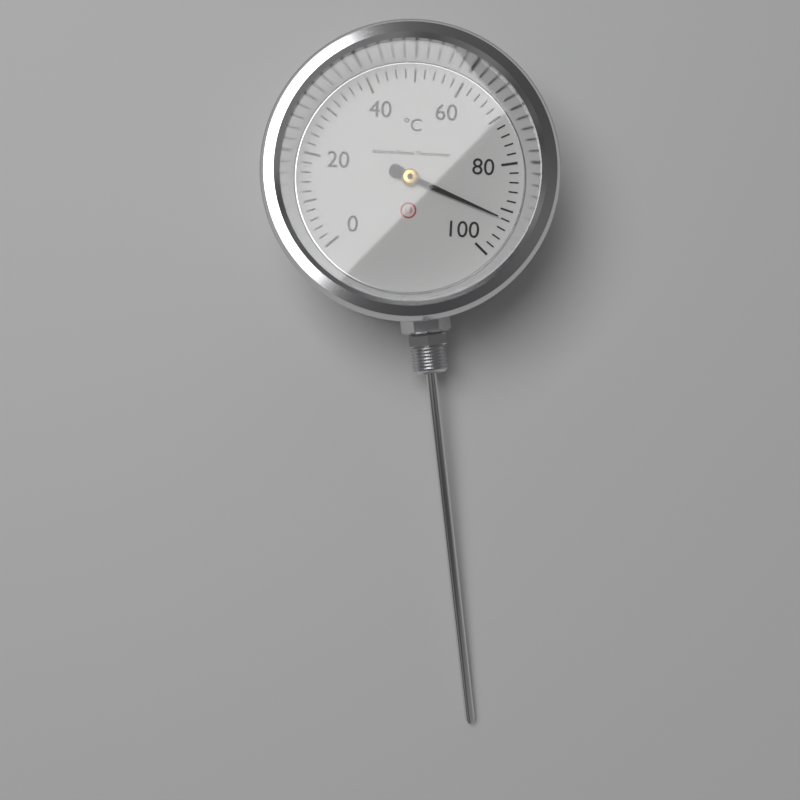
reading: 92 °C
